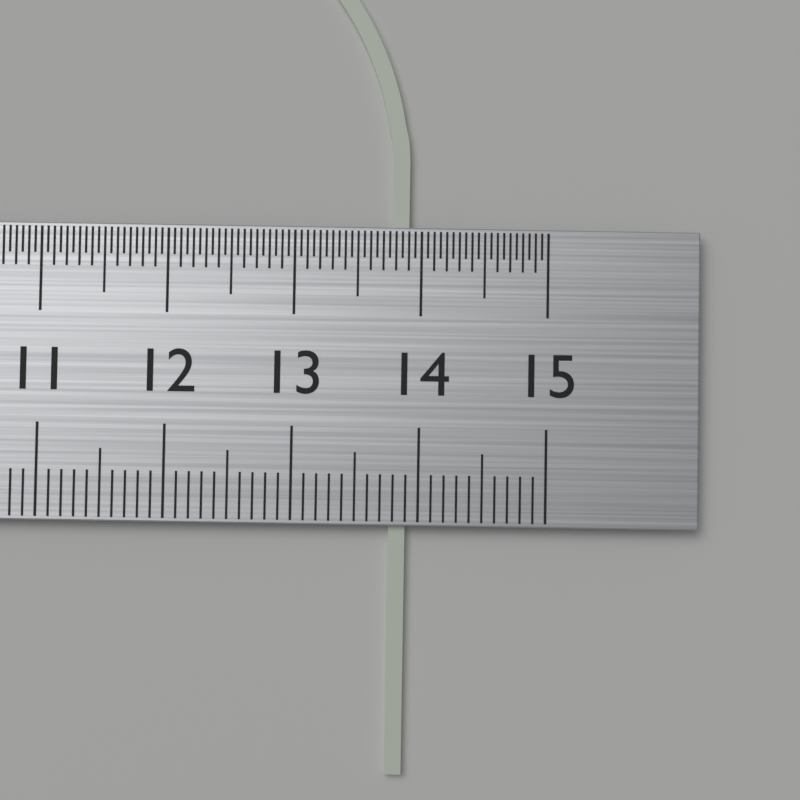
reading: 13.9 cm
